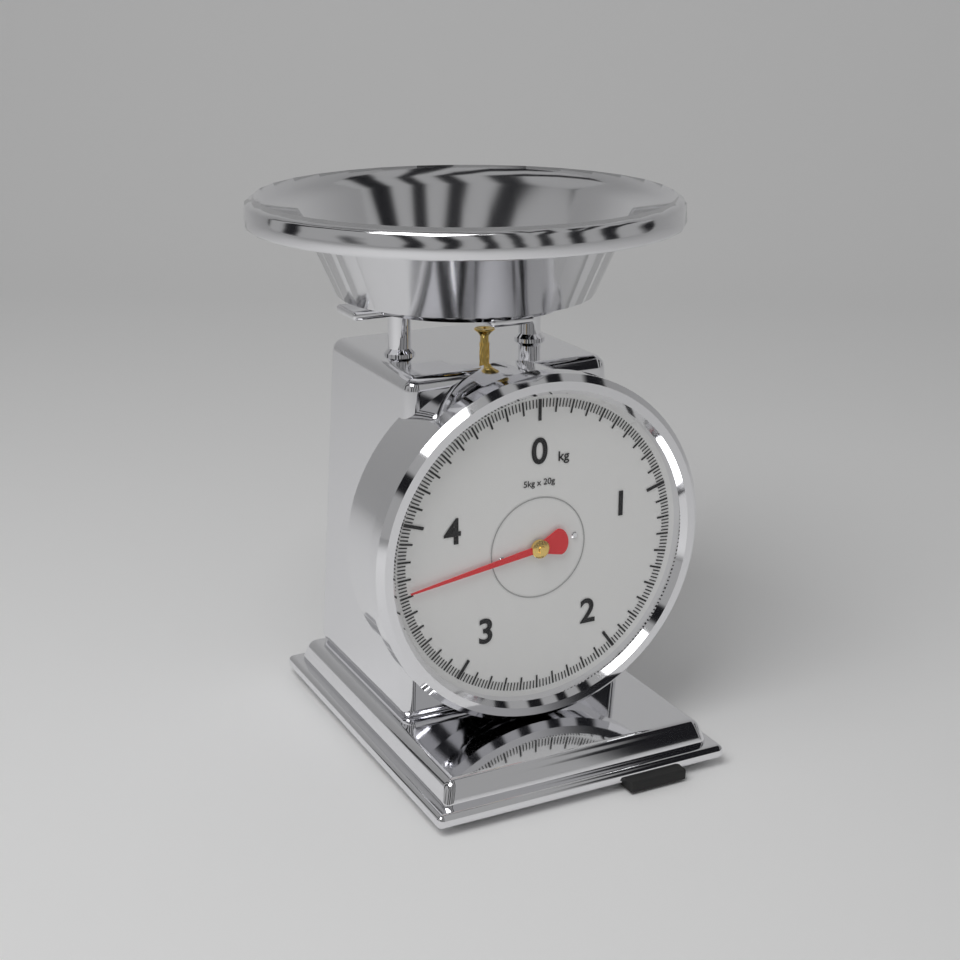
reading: 3.62 kg
